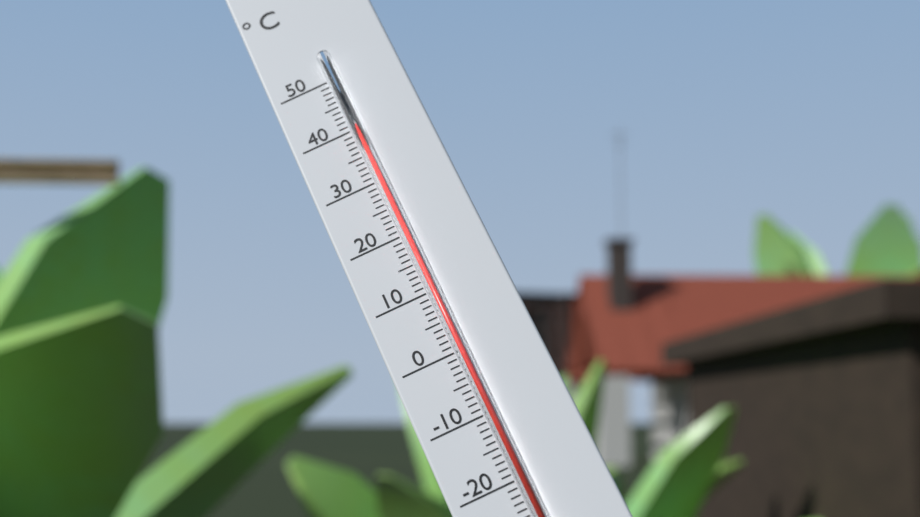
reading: 40 °C
